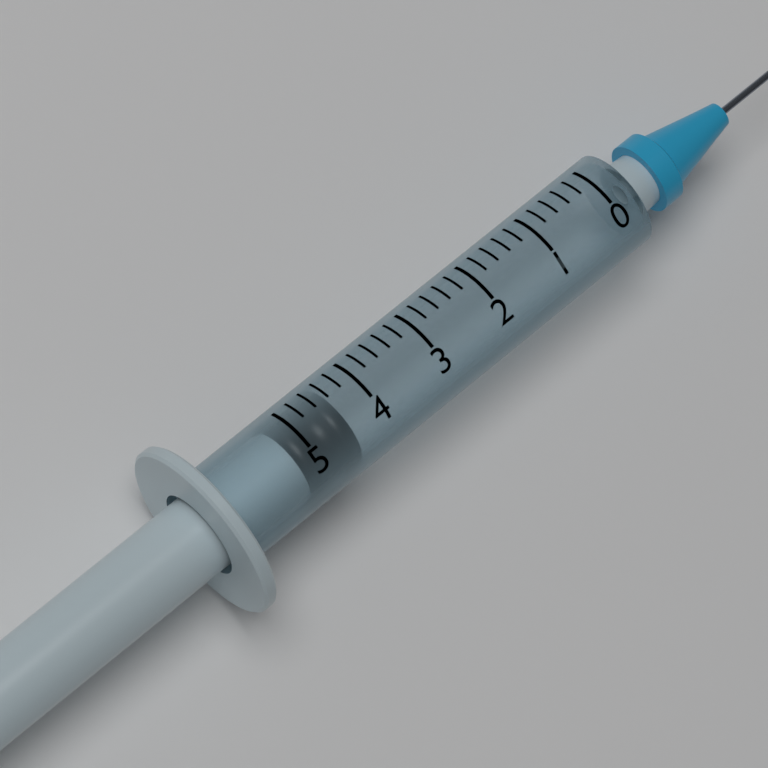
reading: 4.4 (no unit)
